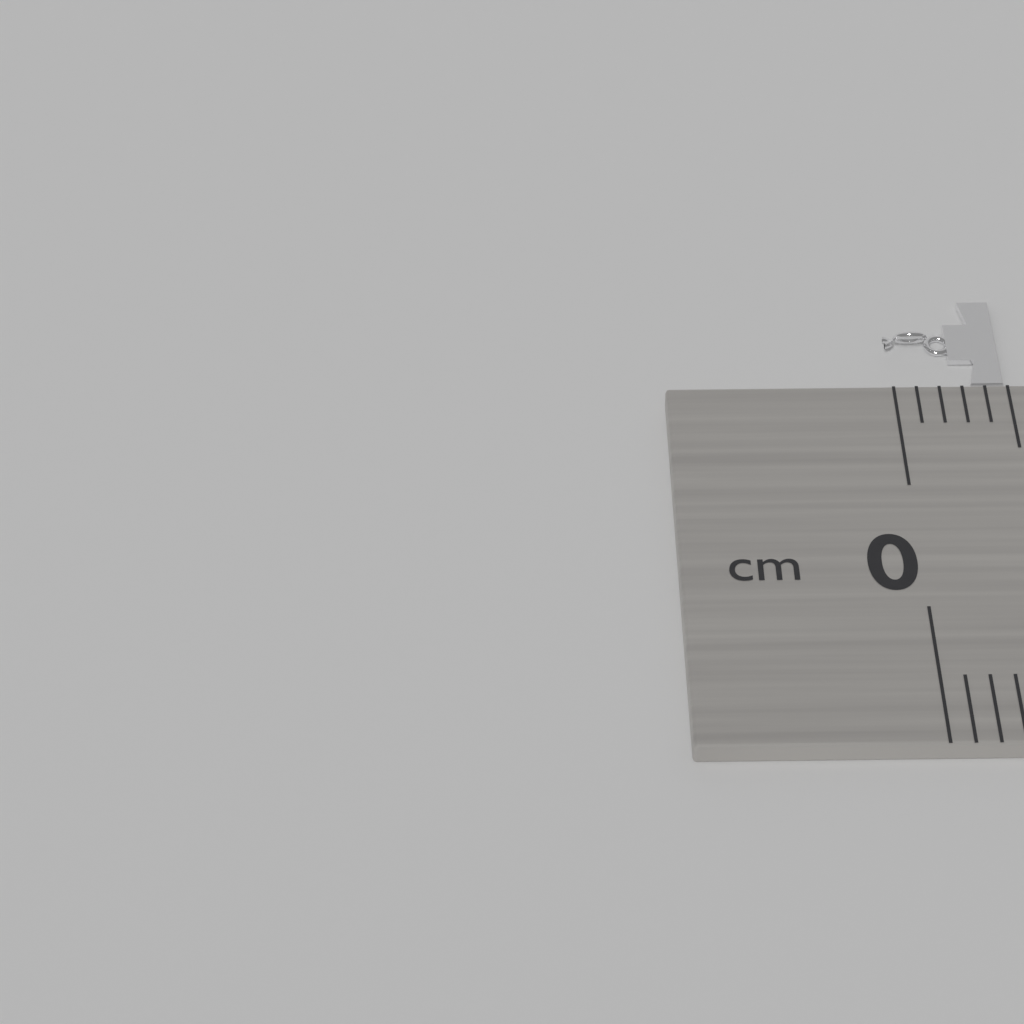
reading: 0.5 cm
